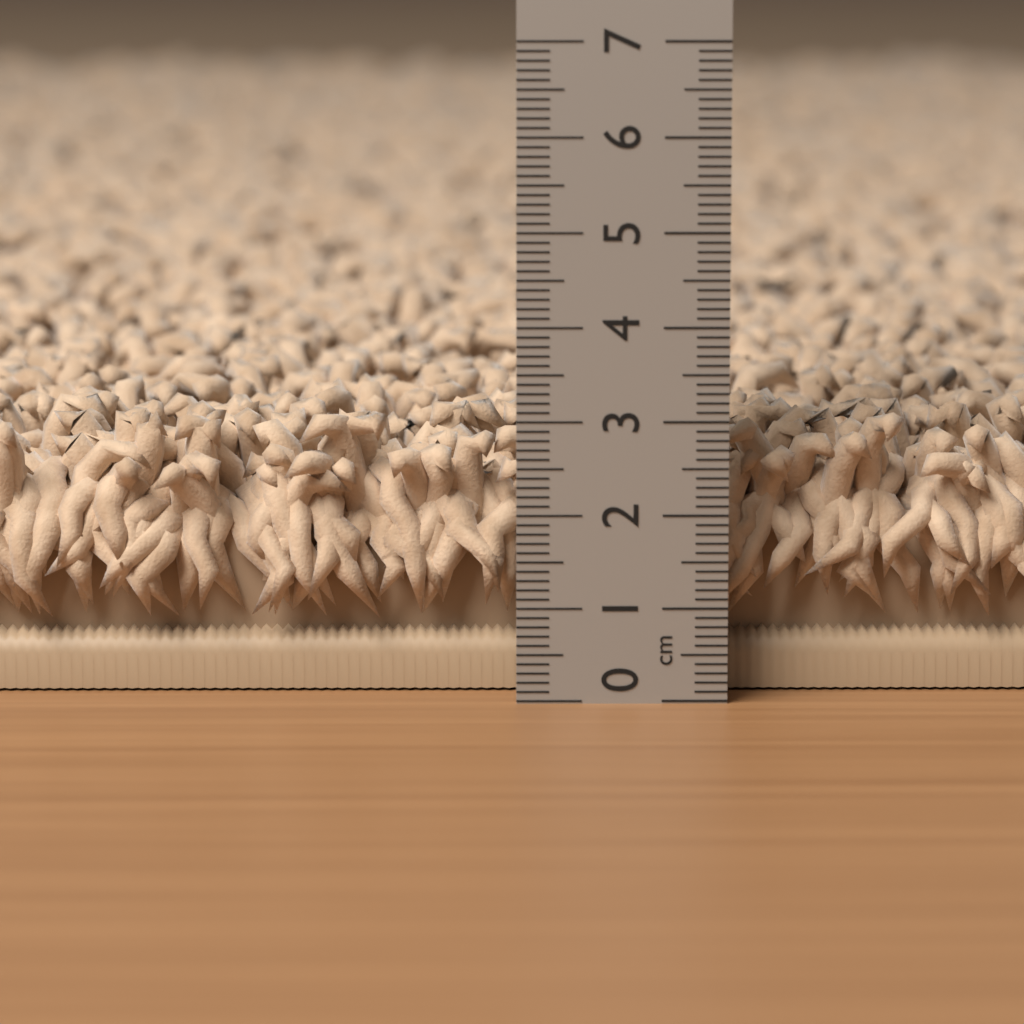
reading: 3.0 cm
